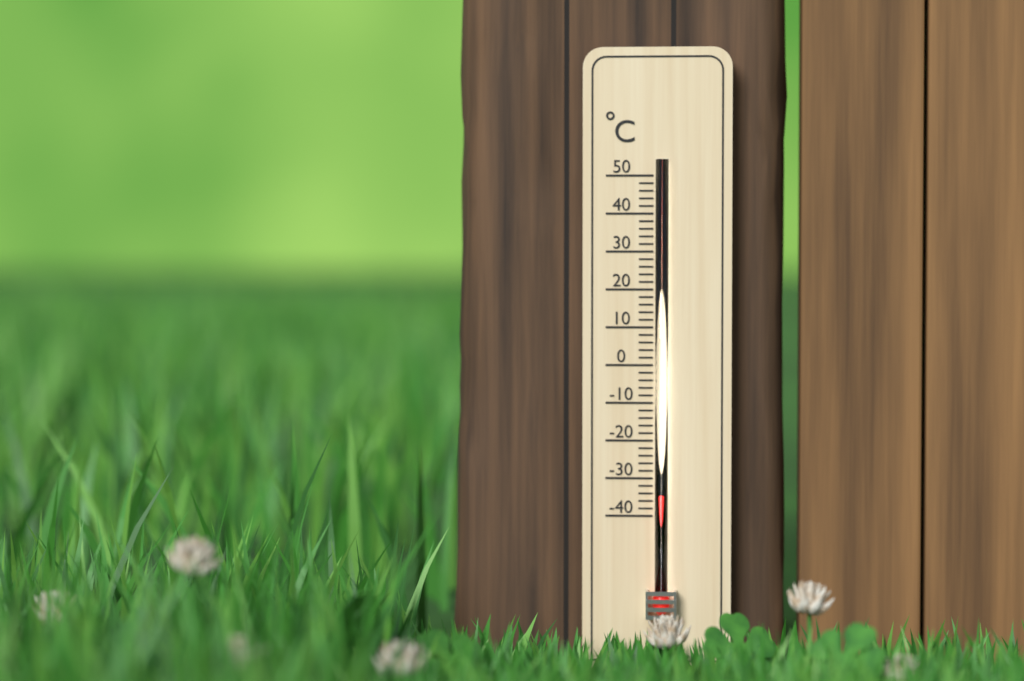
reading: -34 °C
